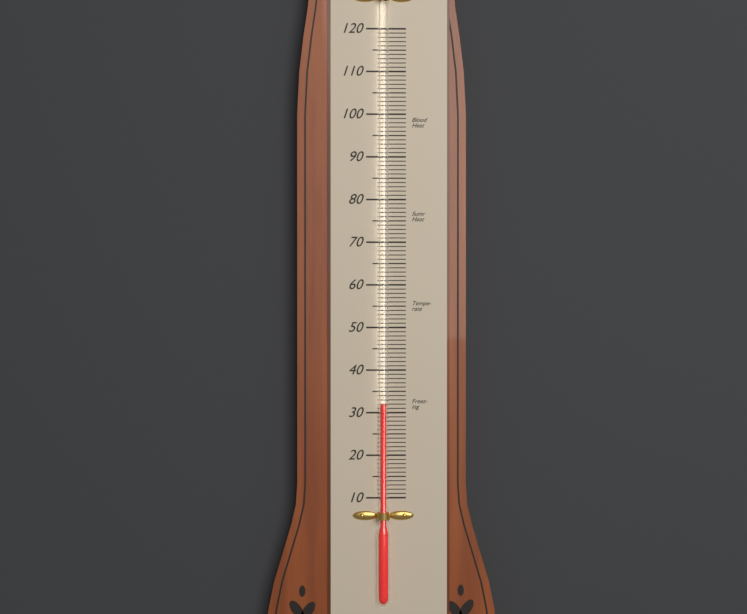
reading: 32 (no unit)
